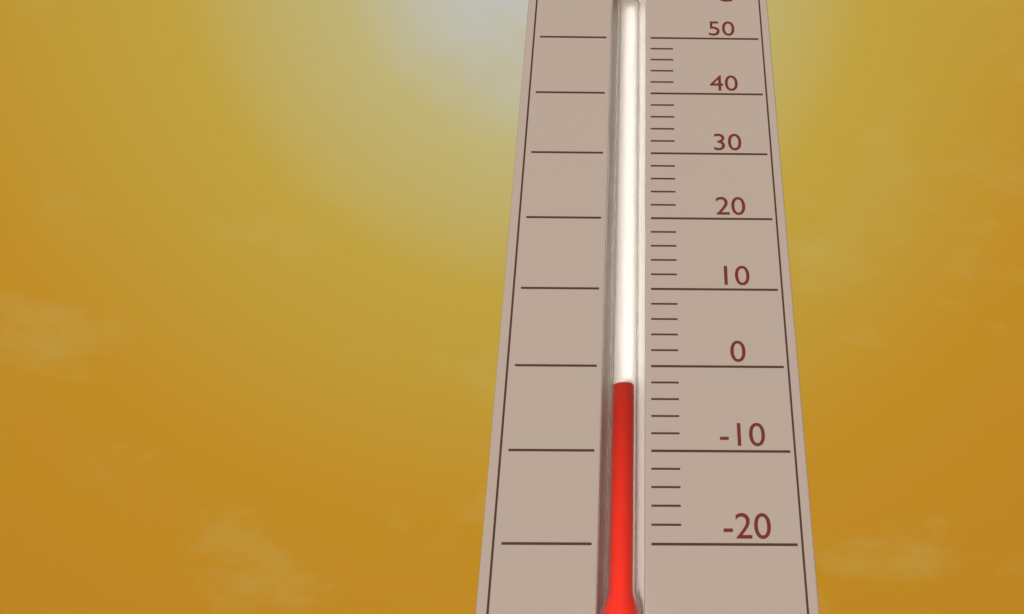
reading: -2 °C
